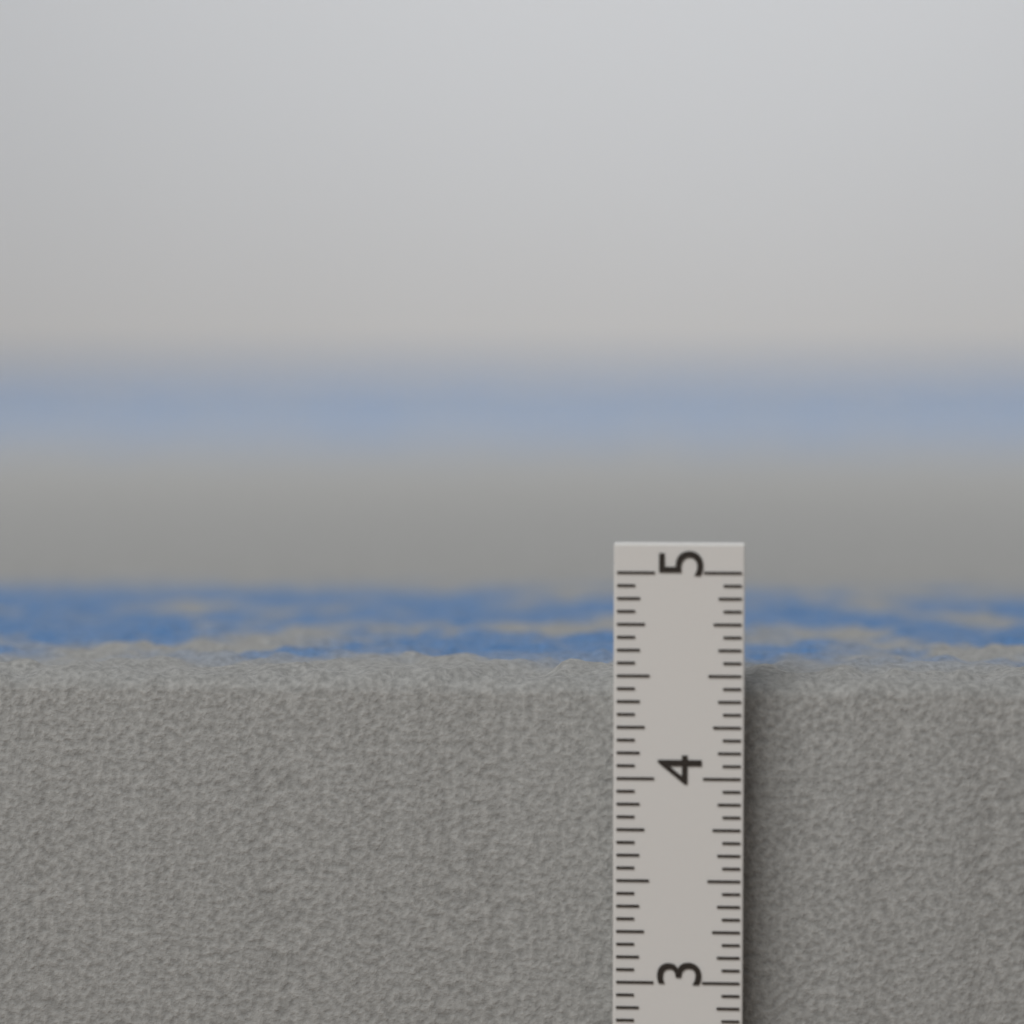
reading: 4.5000 in
